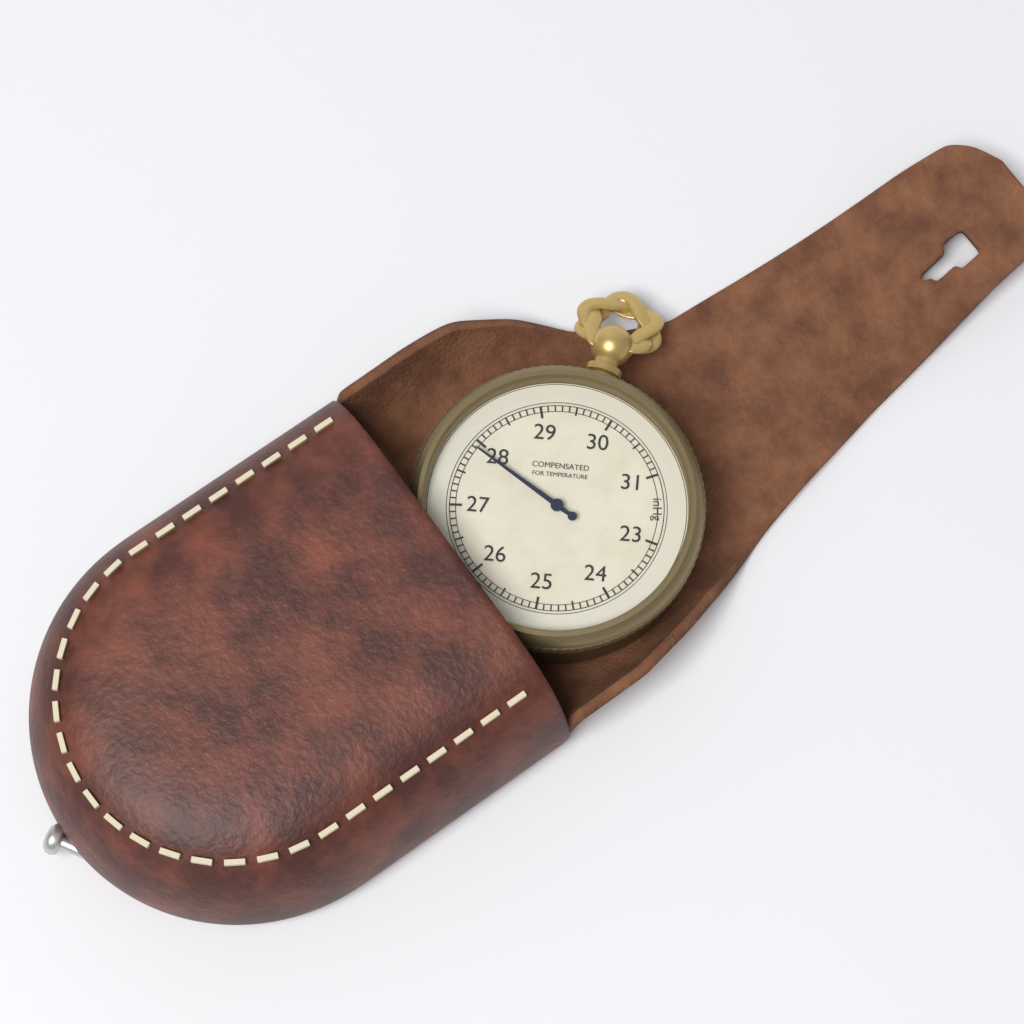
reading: 27.9 inHg
